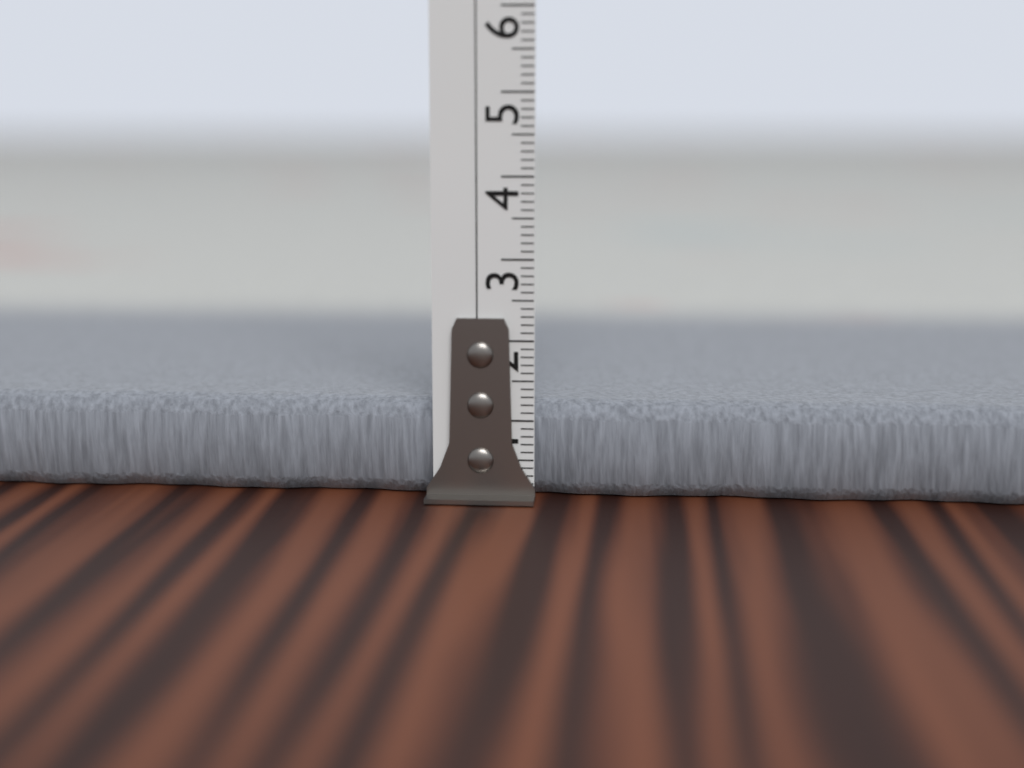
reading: 1.2 cm
